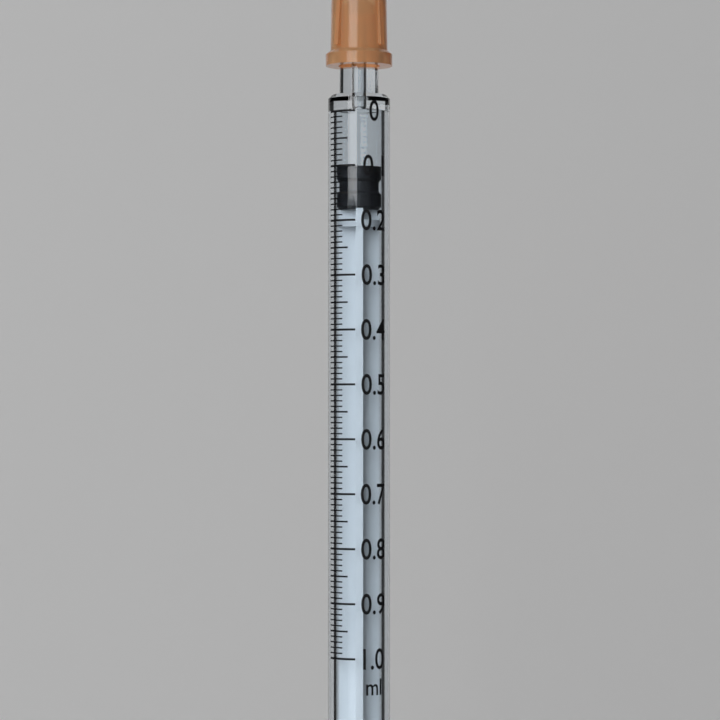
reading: 0.10 ml
